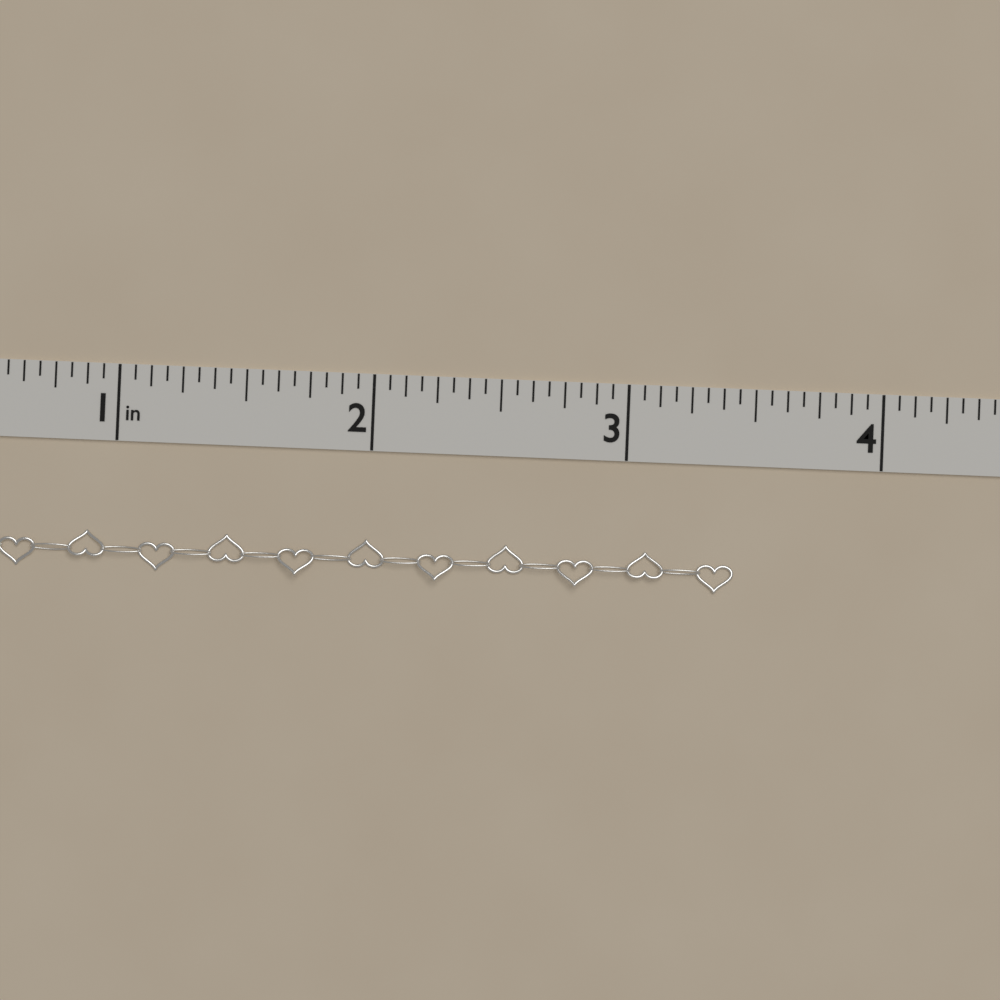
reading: 3.4375 in
